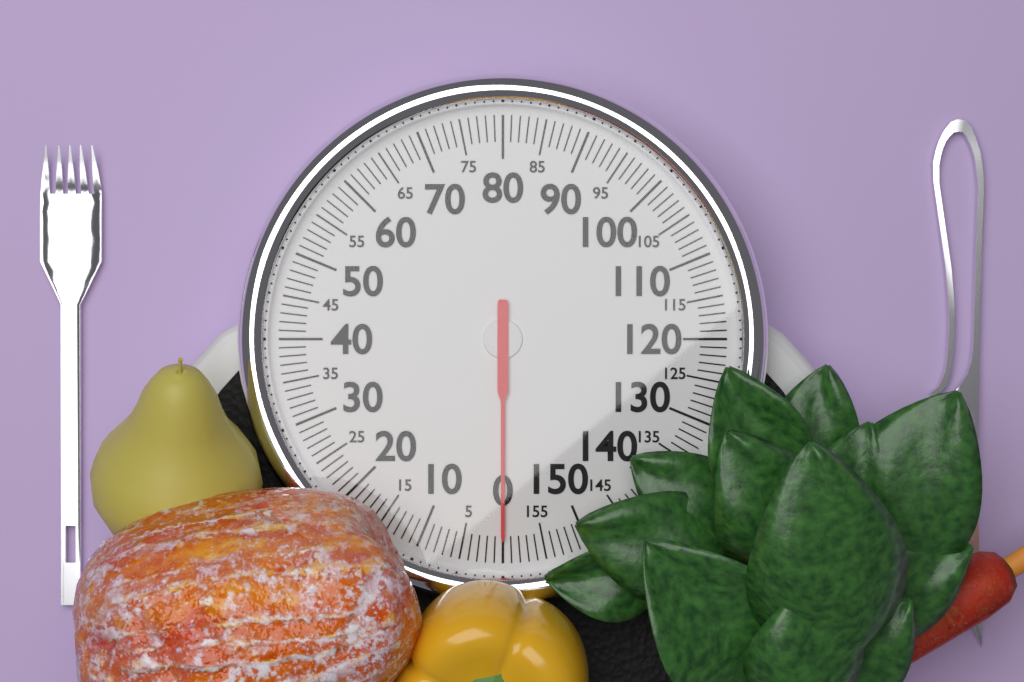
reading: 0 (no unit)
